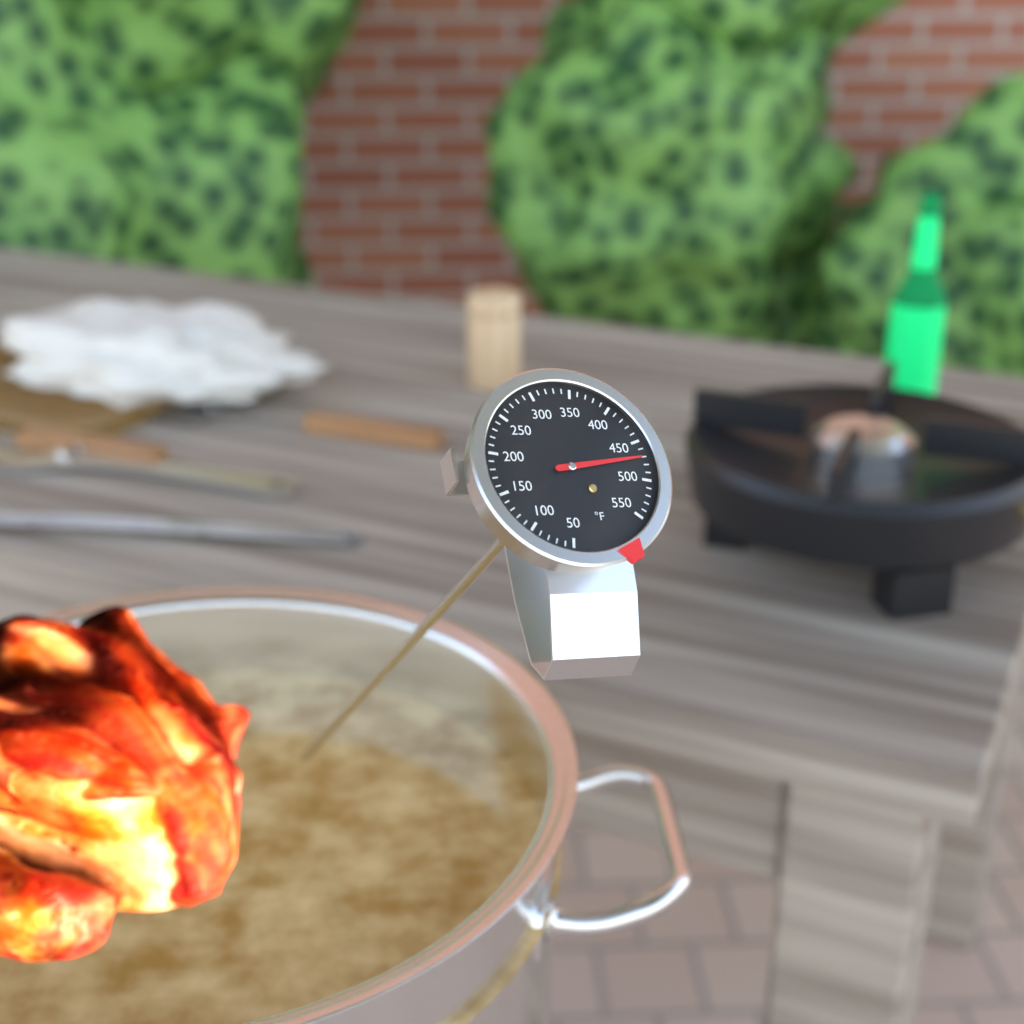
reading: 470 °F
